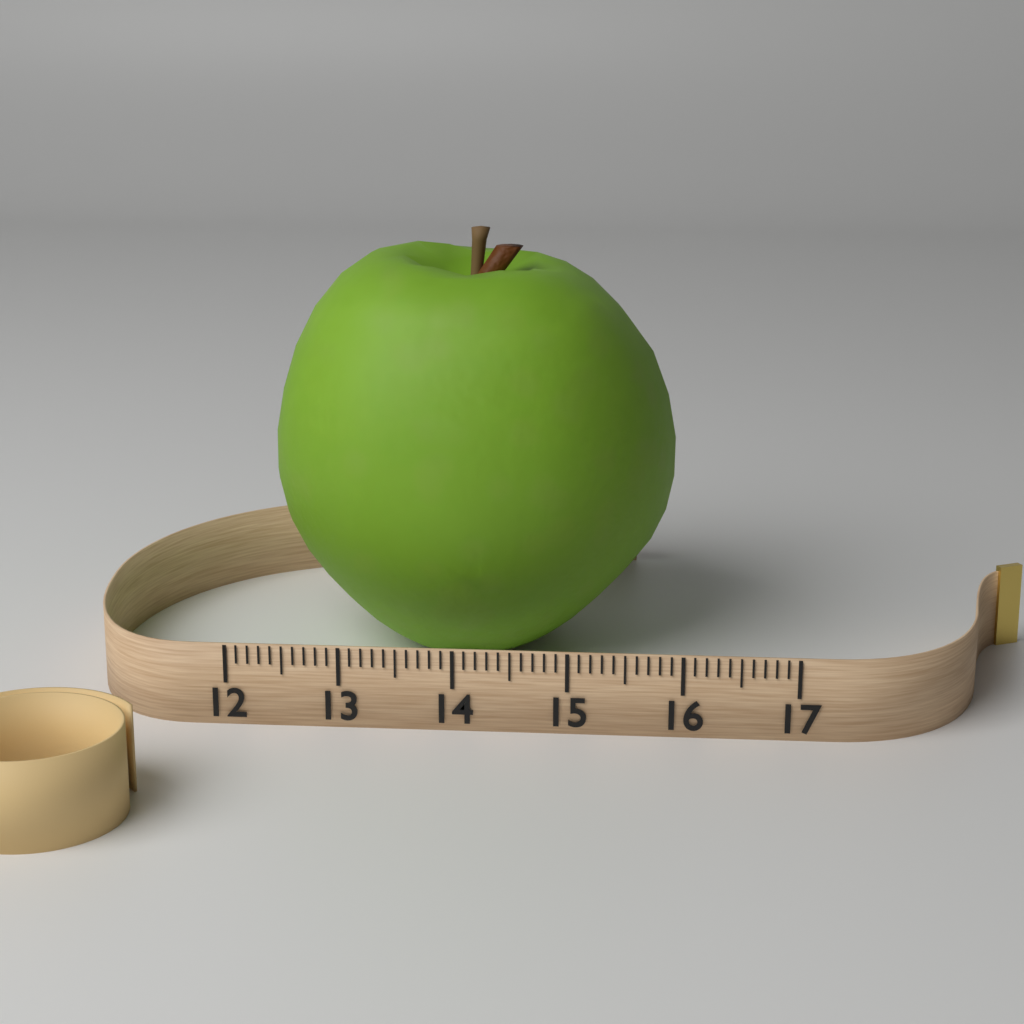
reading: 15.9 (no unit)
